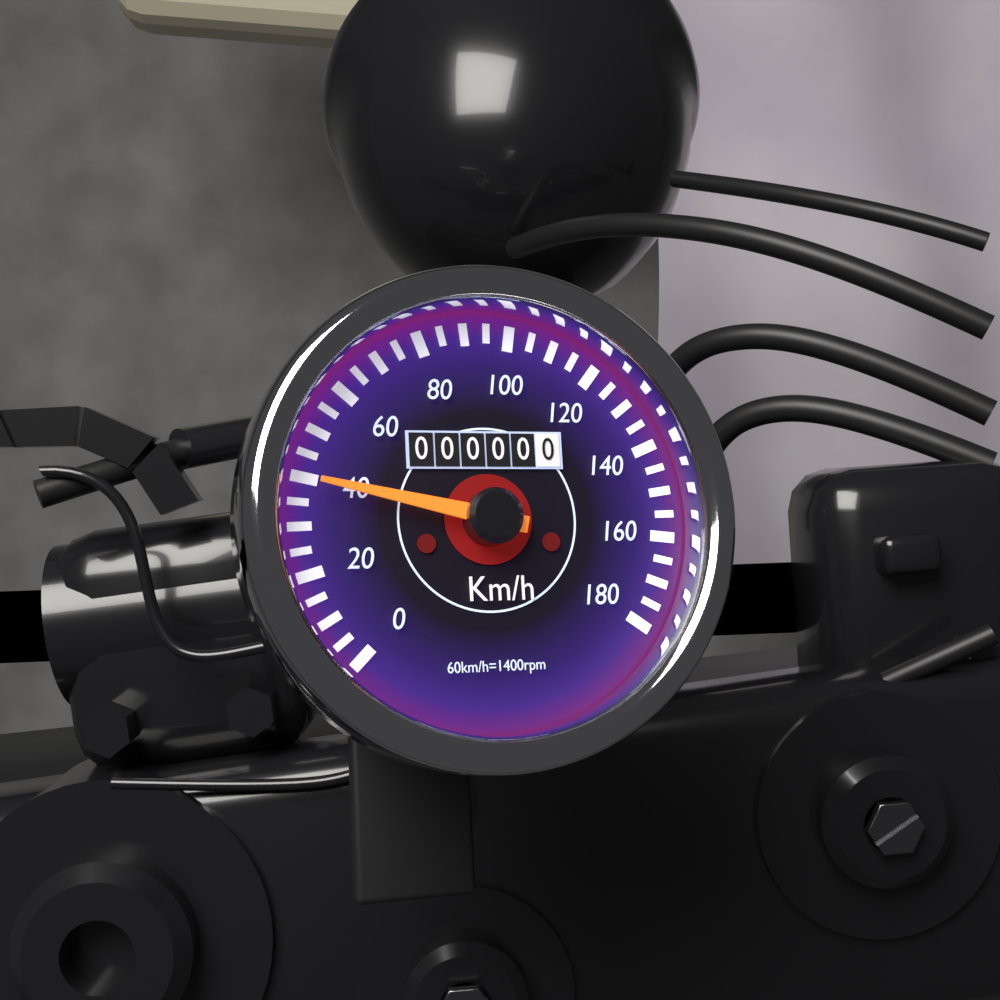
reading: 40 km/h
